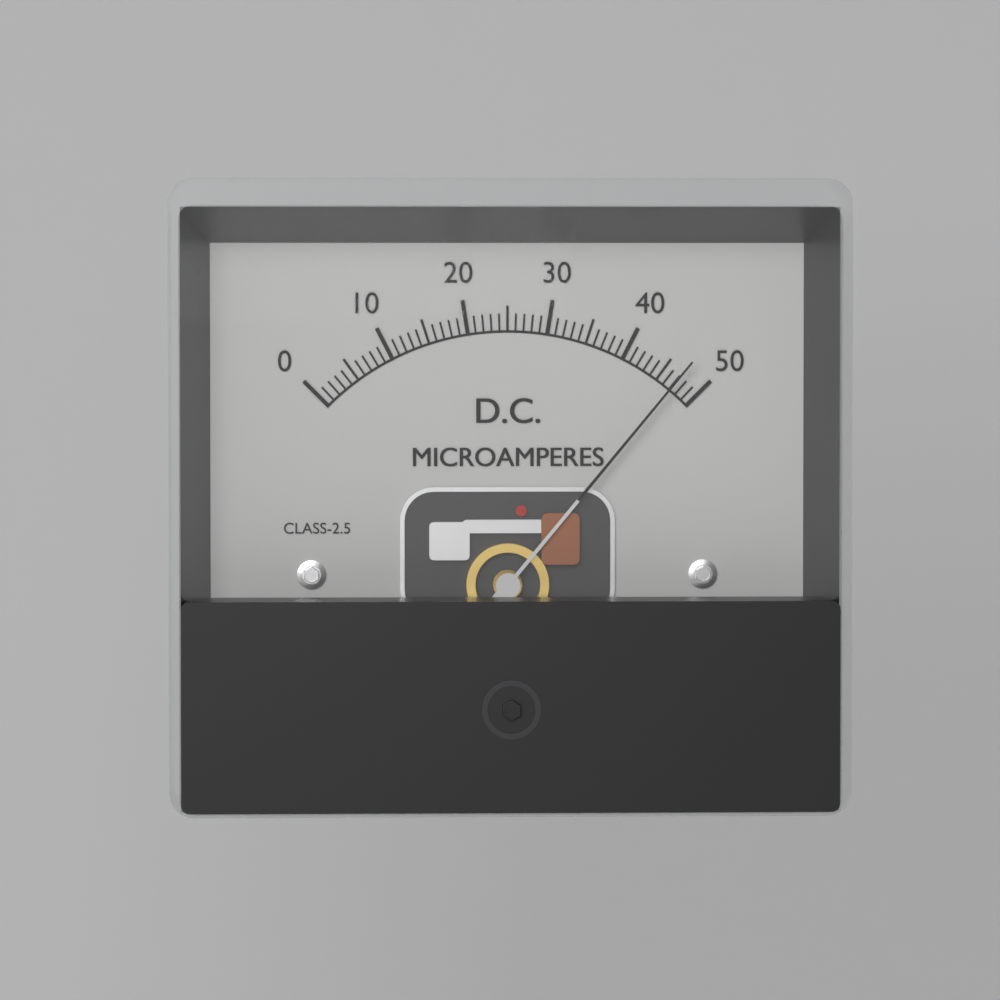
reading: 47 µA
